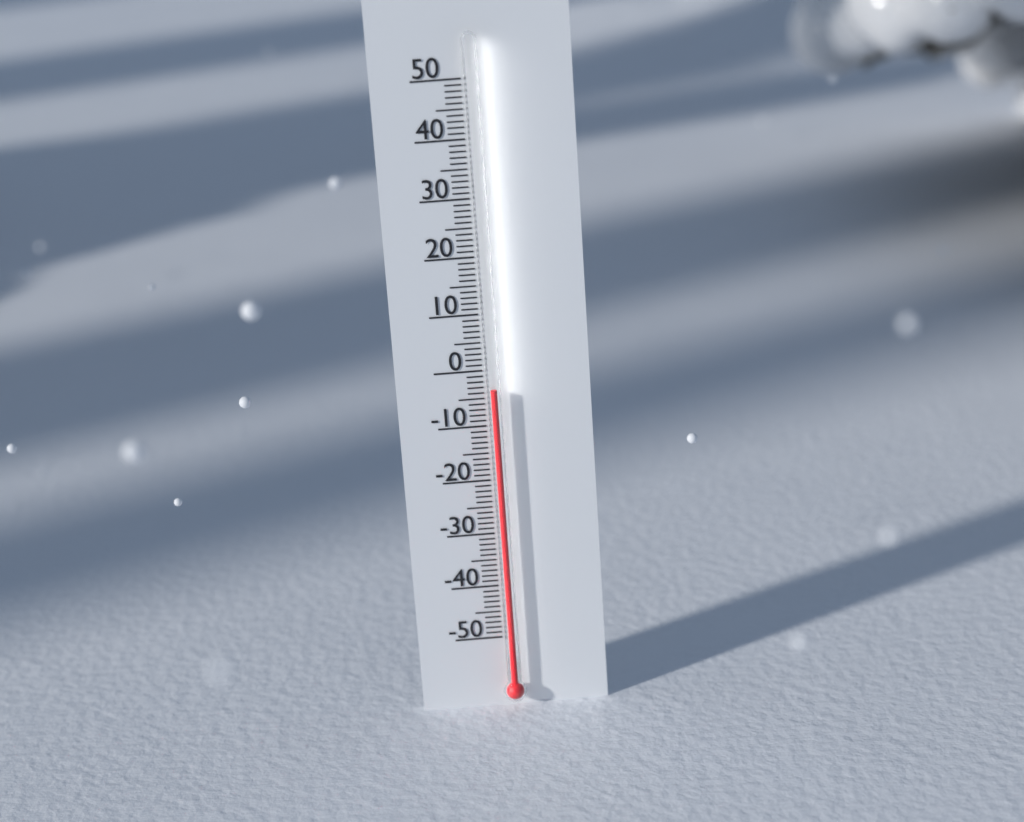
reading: -3 (no unit)
